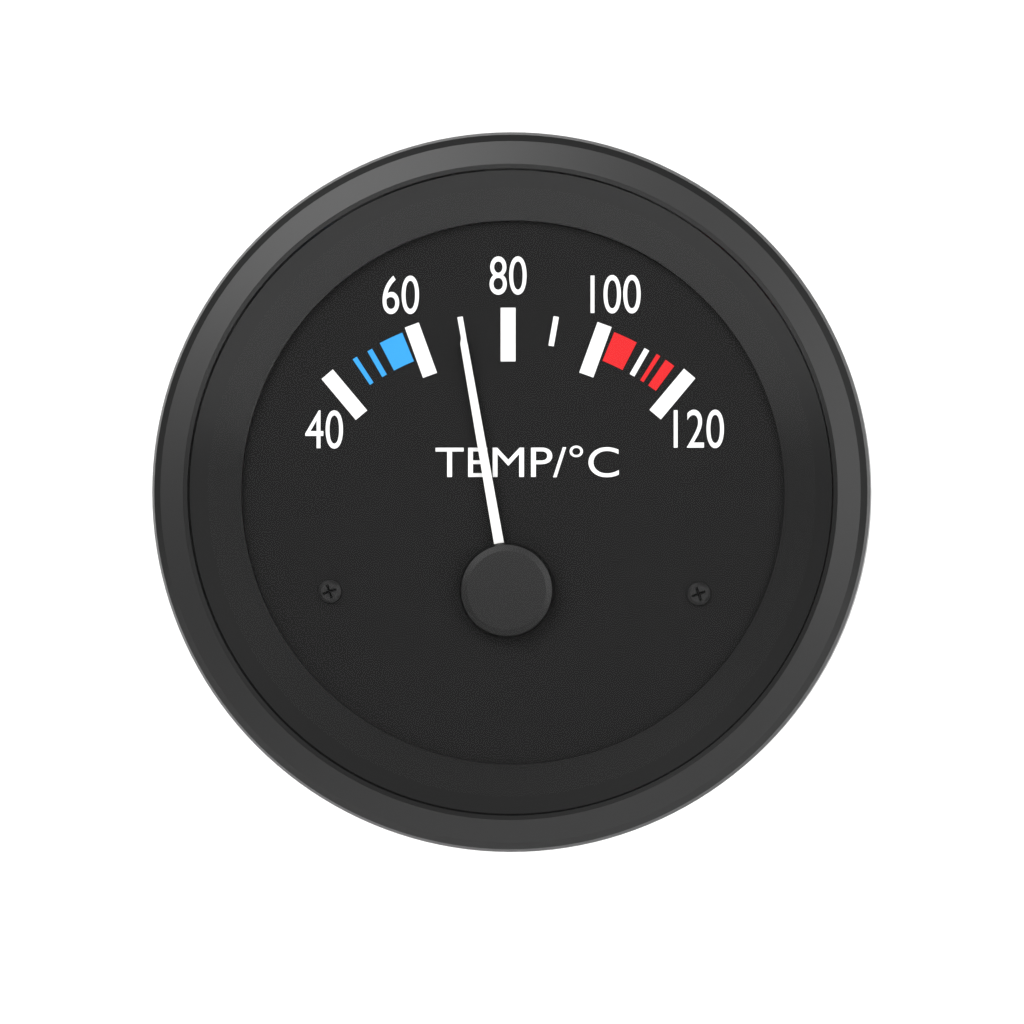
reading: 70 °C
